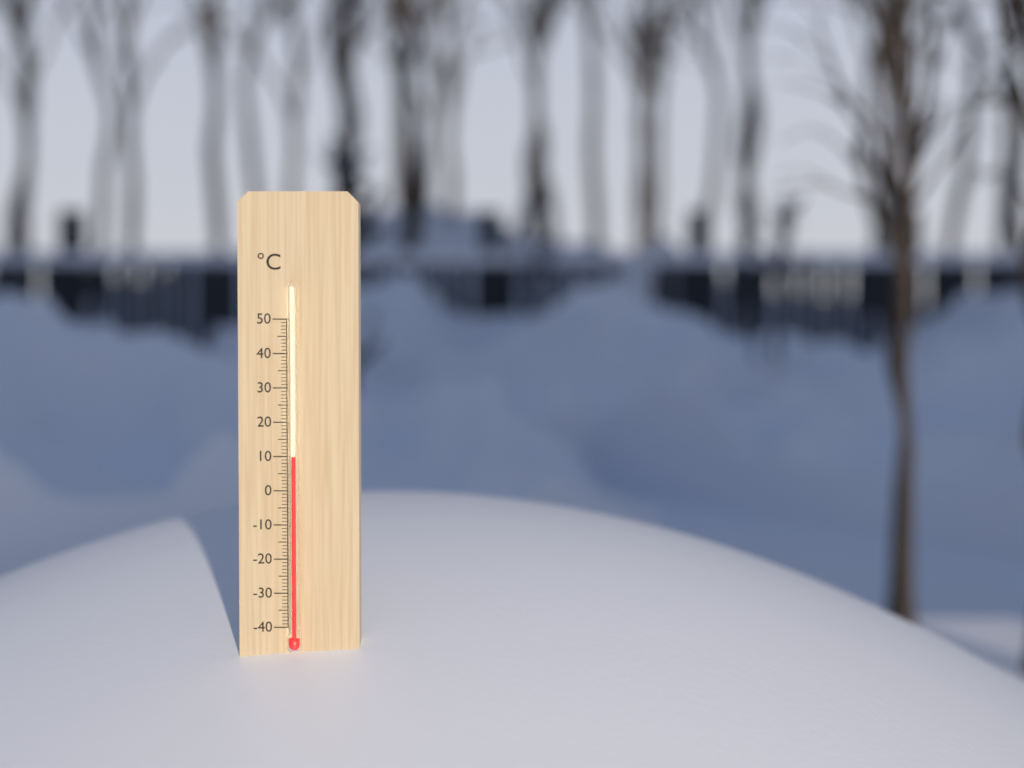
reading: 10 °C
